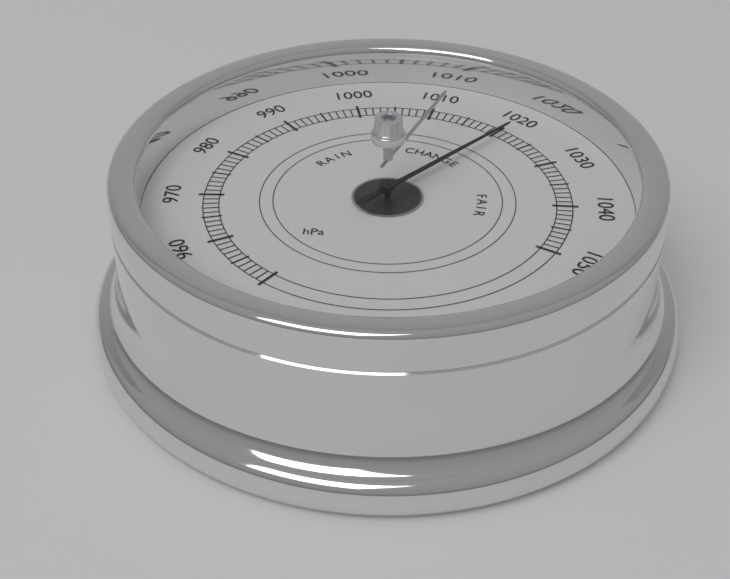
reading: 1021 hPa
